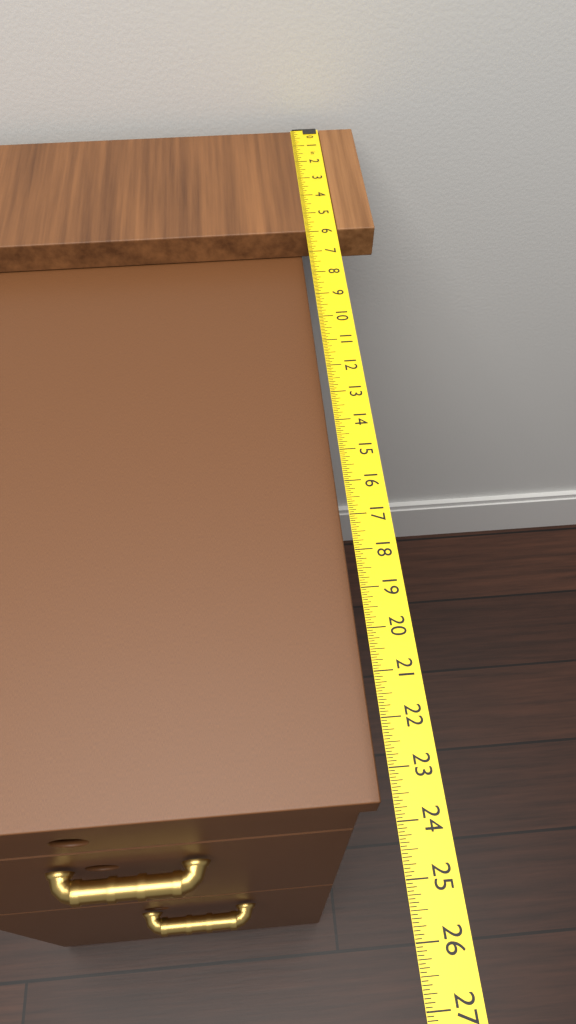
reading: 5.9375 in
